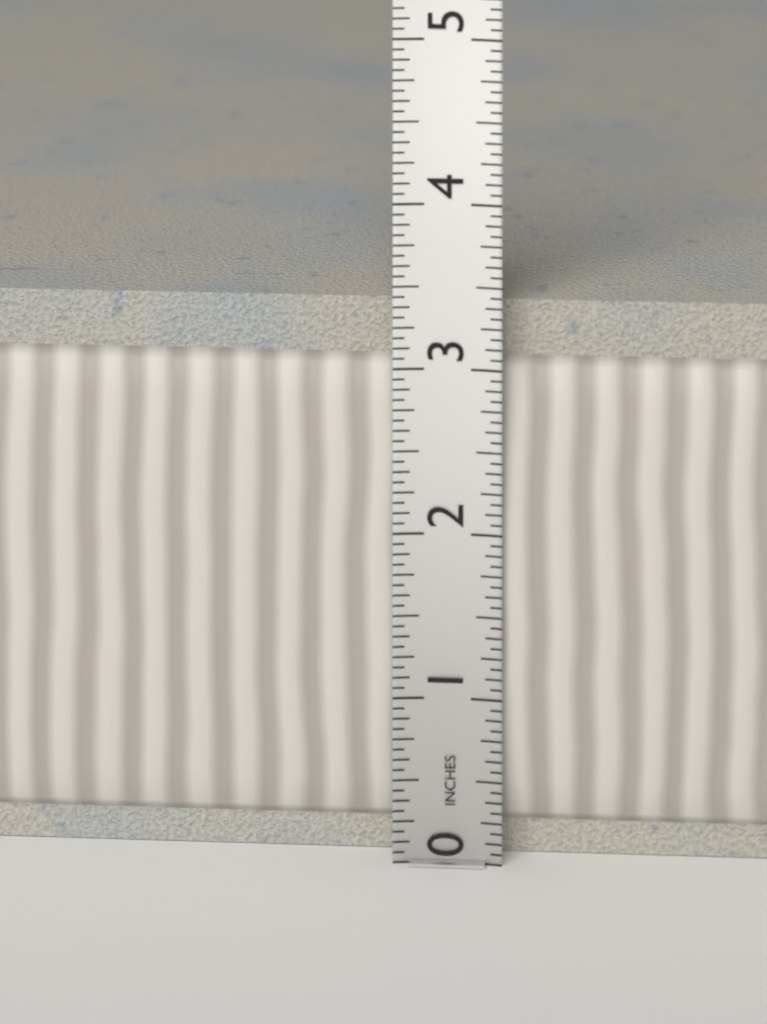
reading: 3.3750 in
